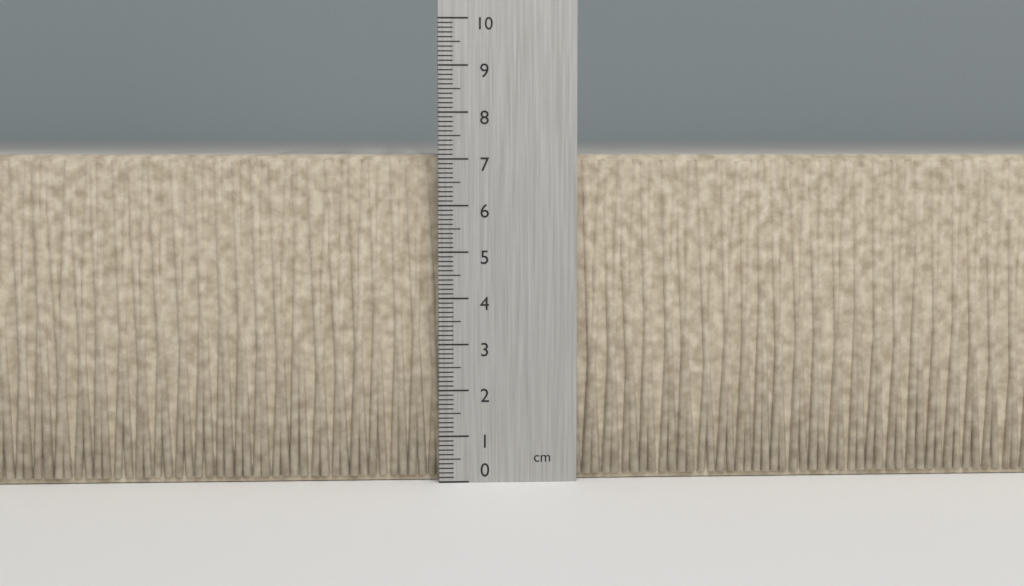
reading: 7.1 cm
